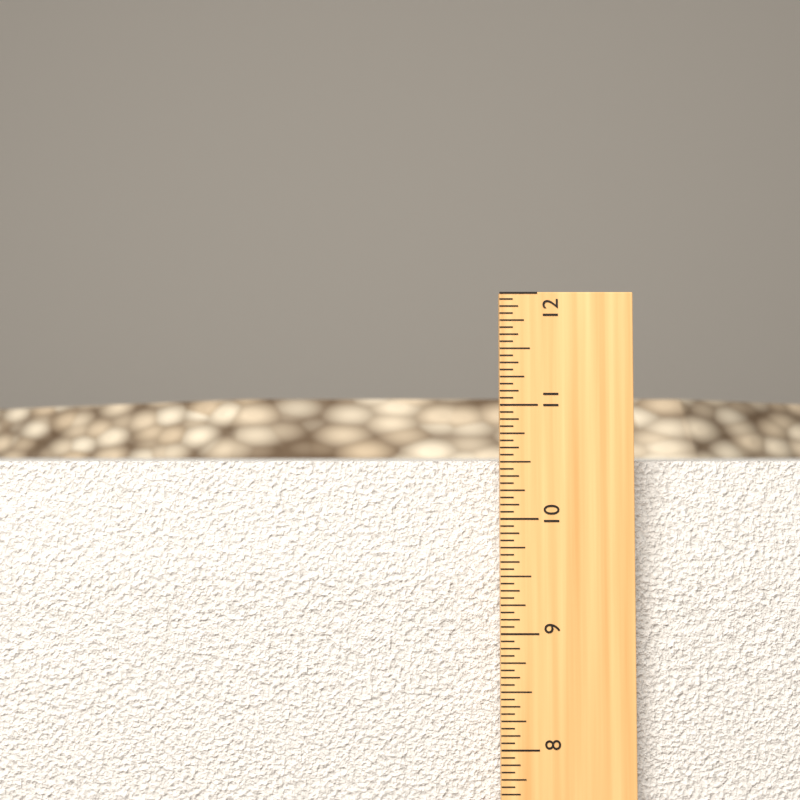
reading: 10.5000 in
